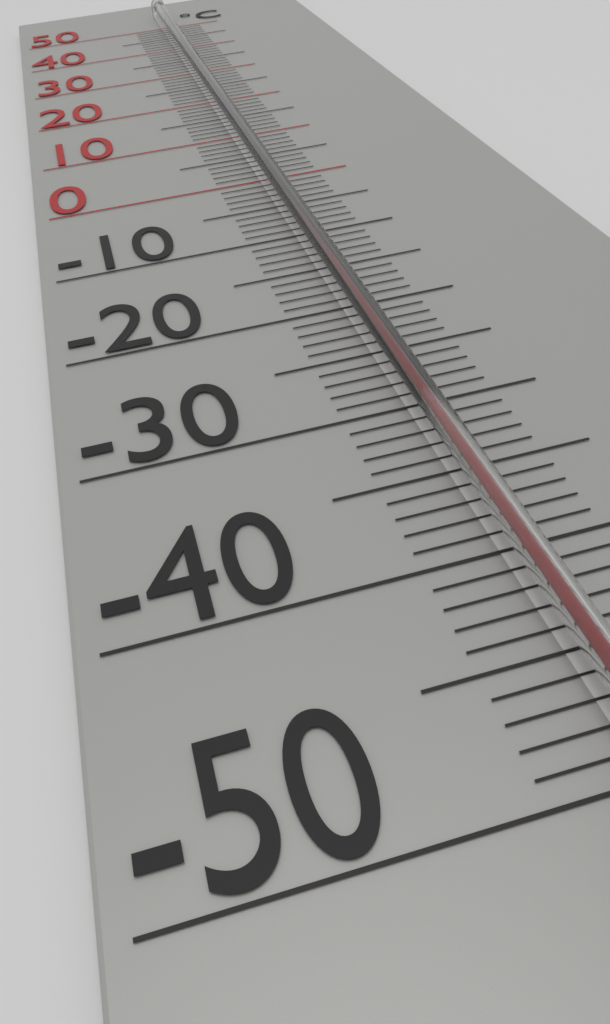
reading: 0 °C
